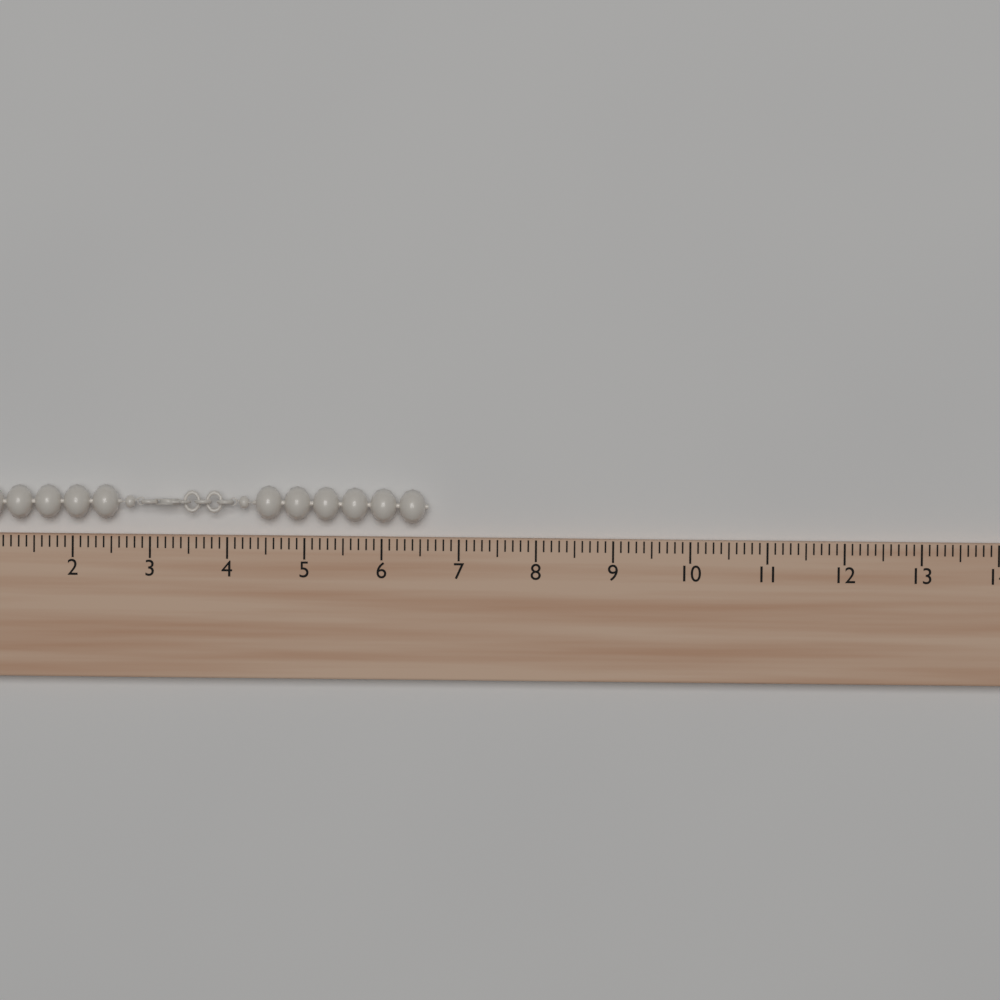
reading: 6.6 (no unit)
